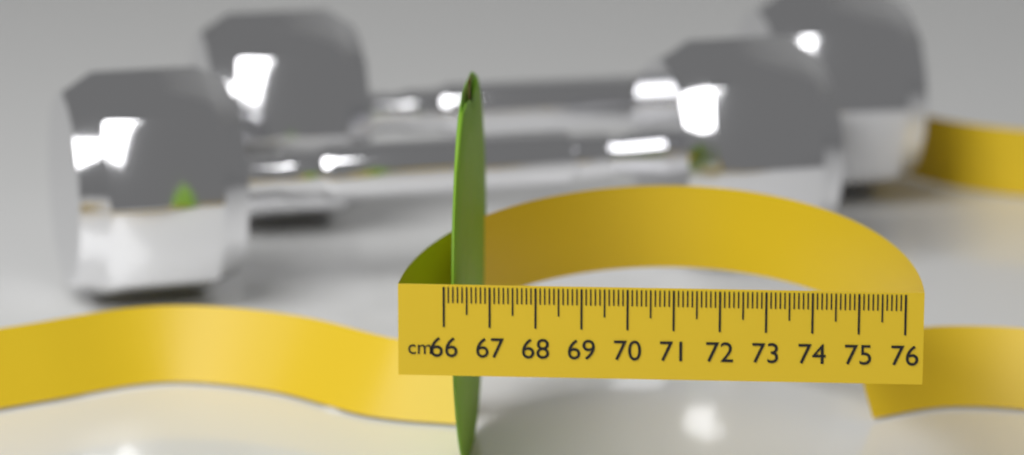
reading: 66.4 cm
